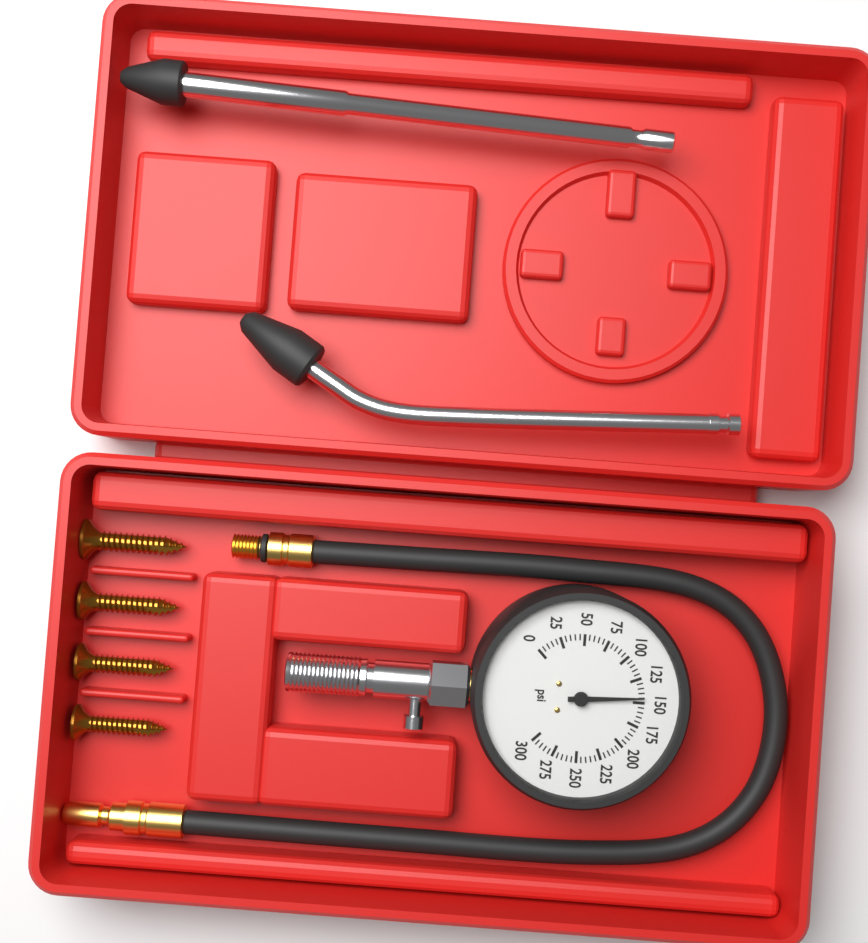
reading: 145 psi
